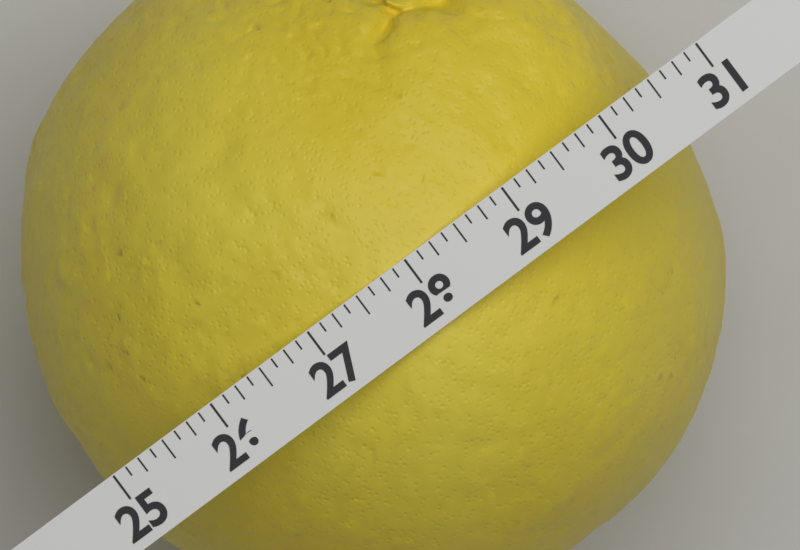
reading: 30.625 (no unit)
